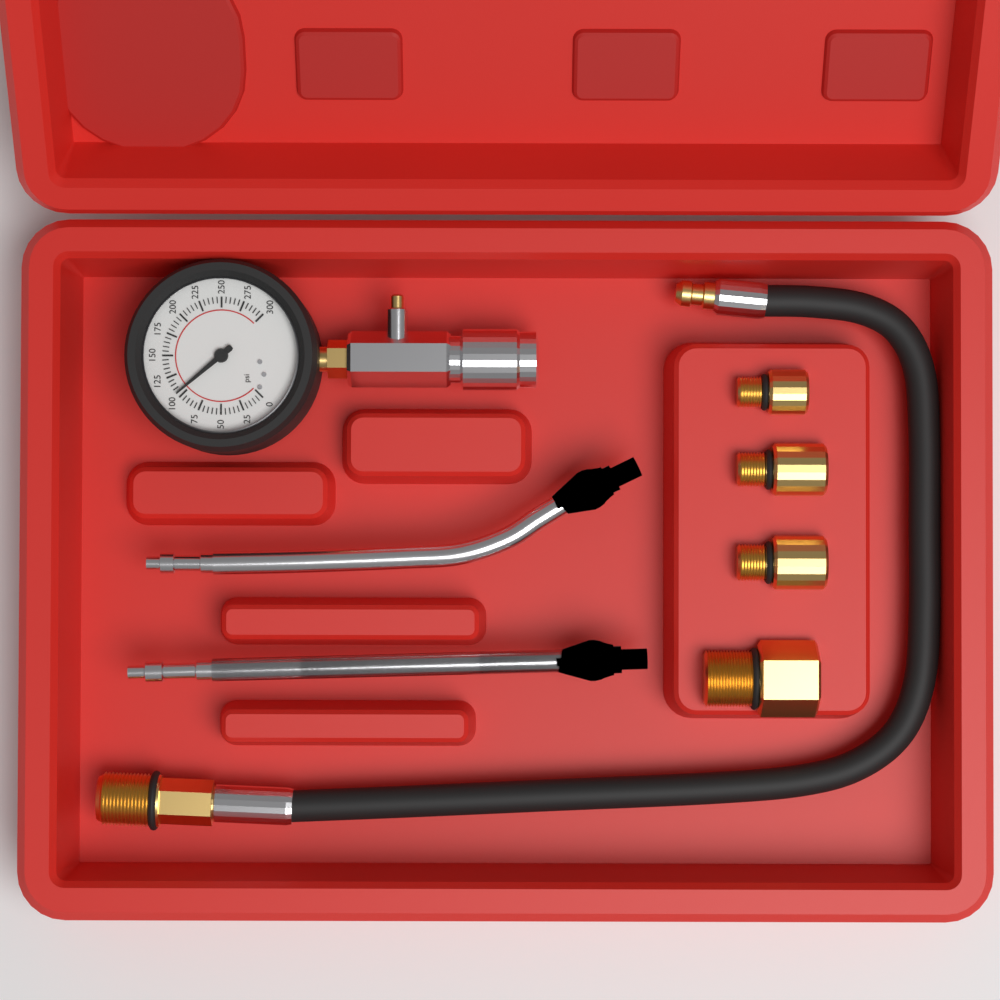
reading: 105 psi
